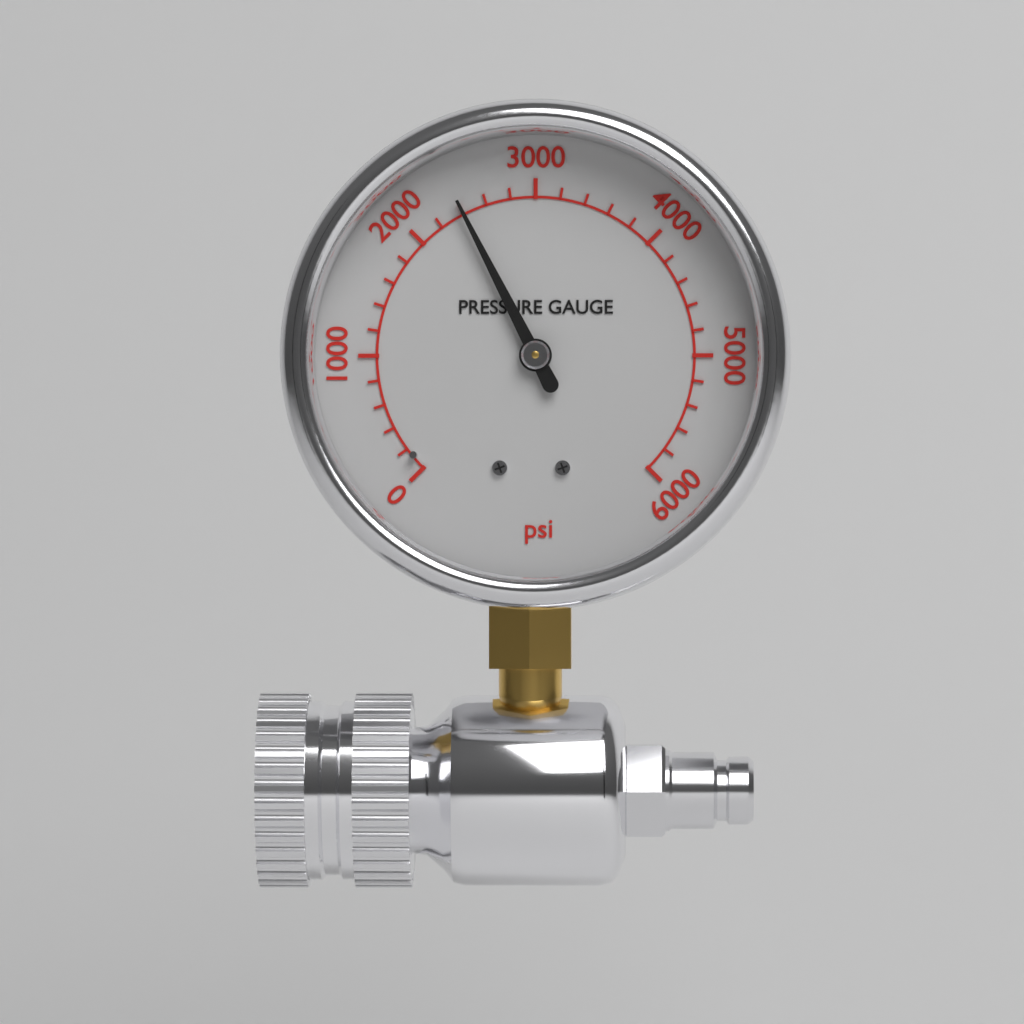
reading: 2400 psi
